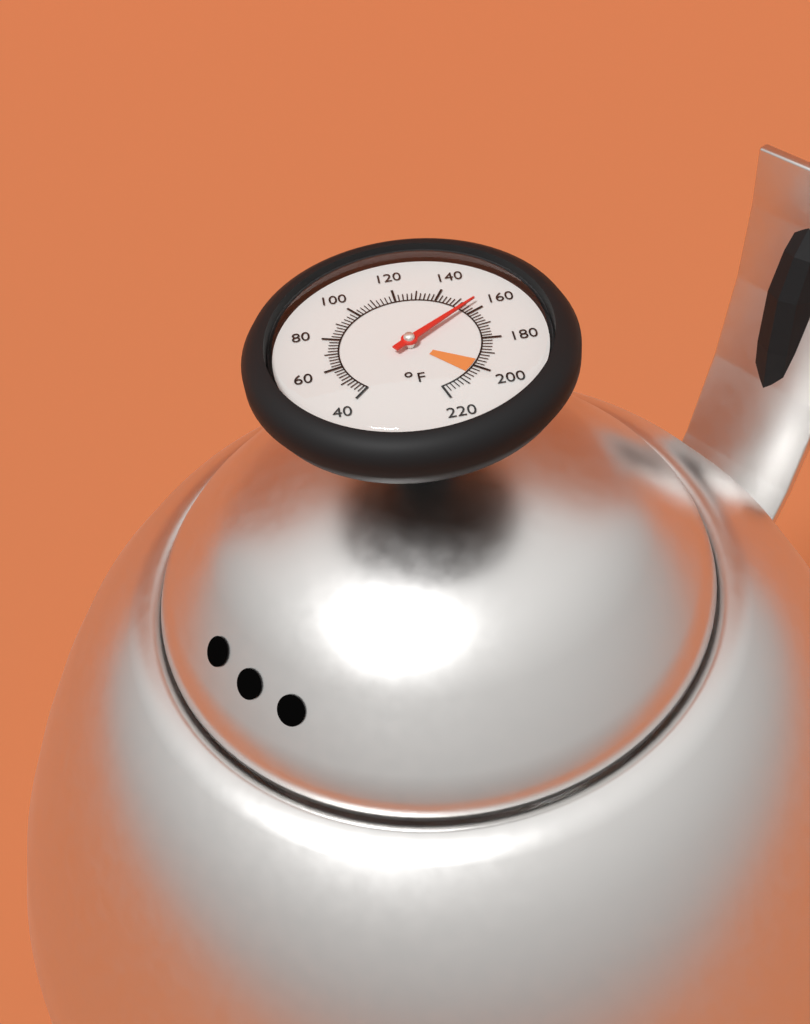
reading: 156 °F
